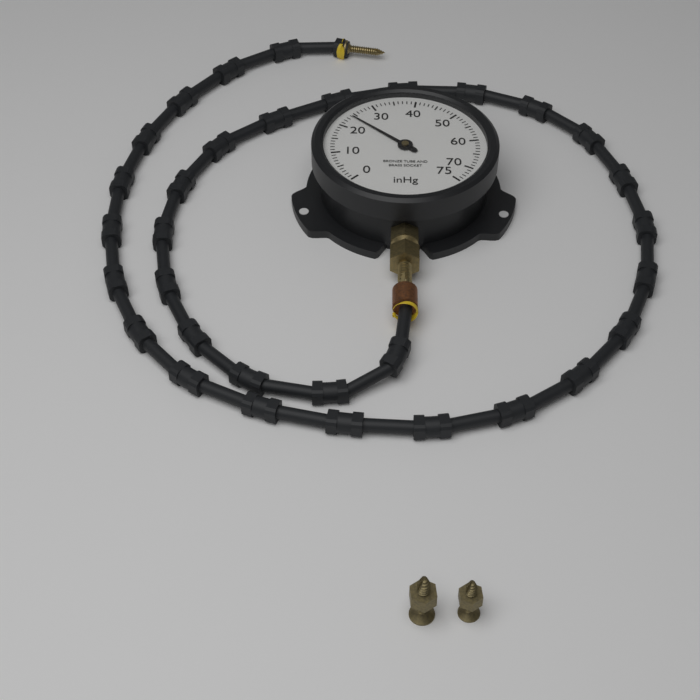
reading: 24 inHg
